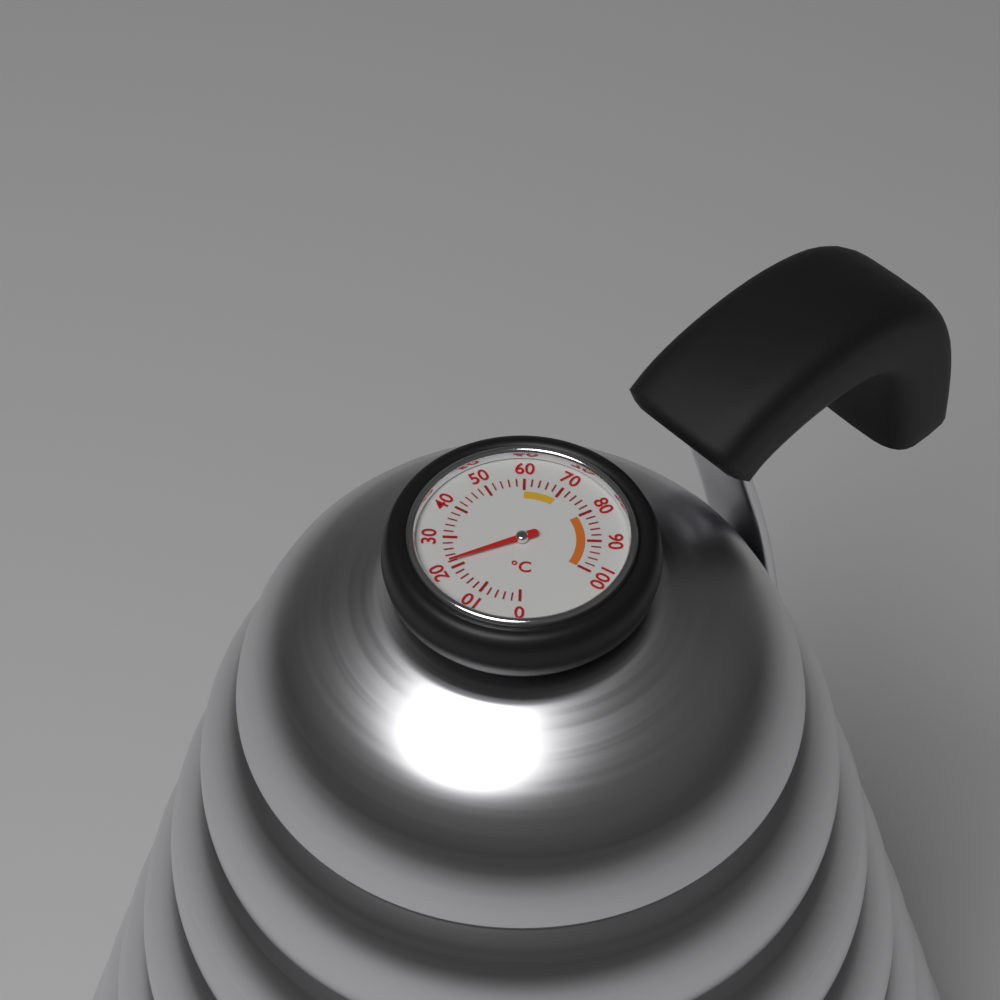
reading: 22 °C
